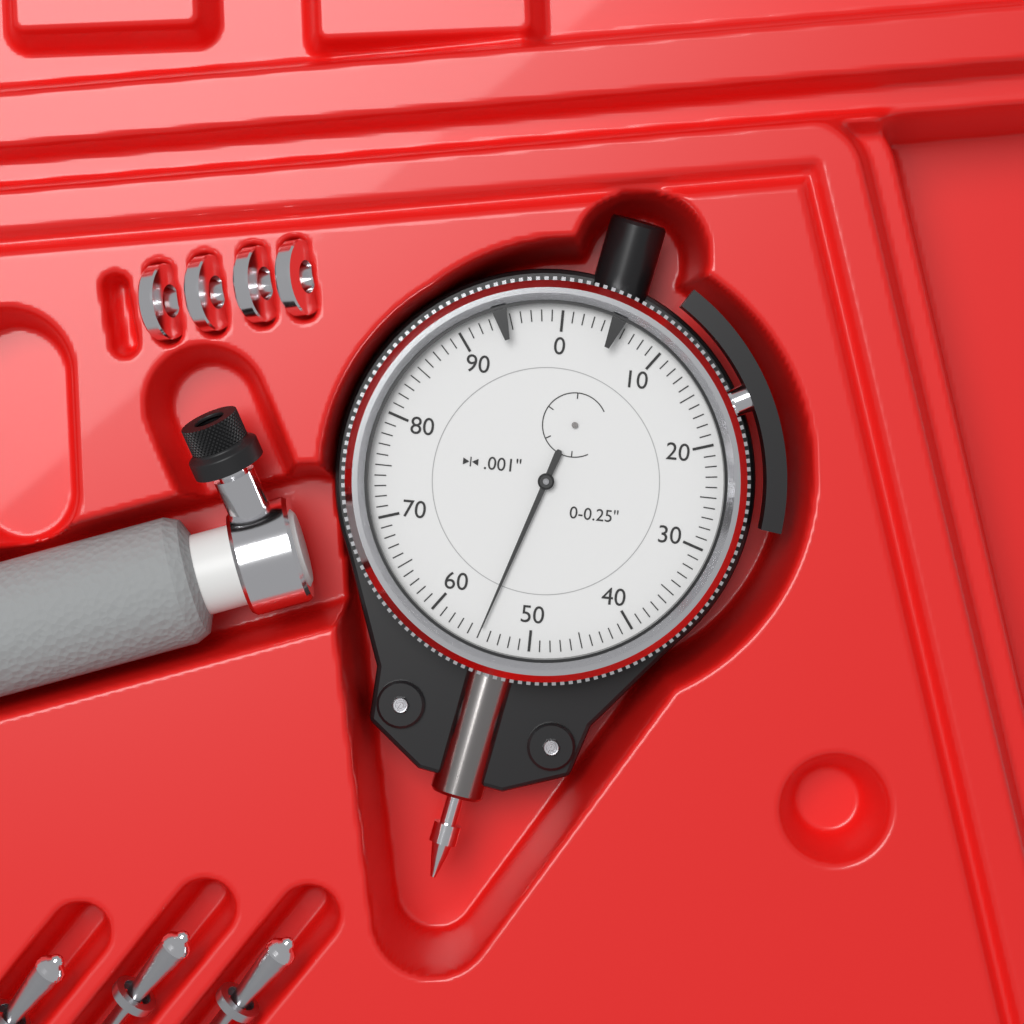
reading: 0.055 in
